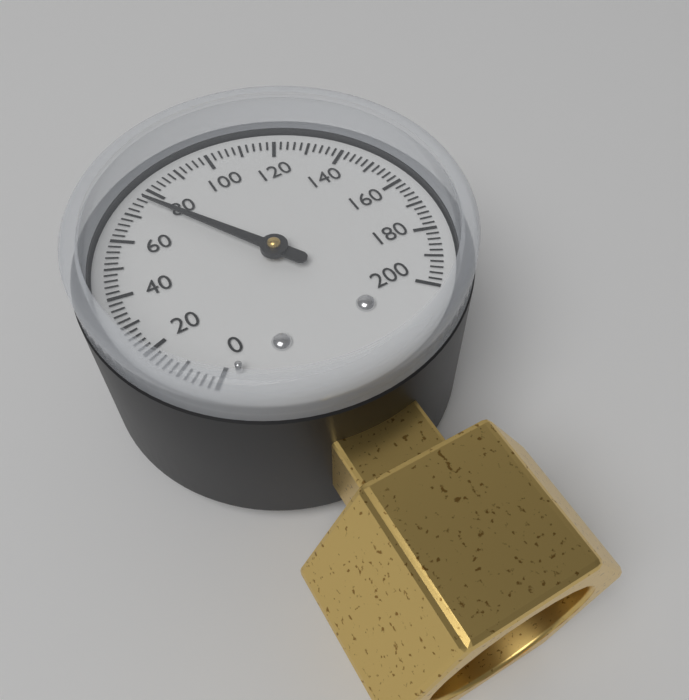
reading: 76 (no unit)
